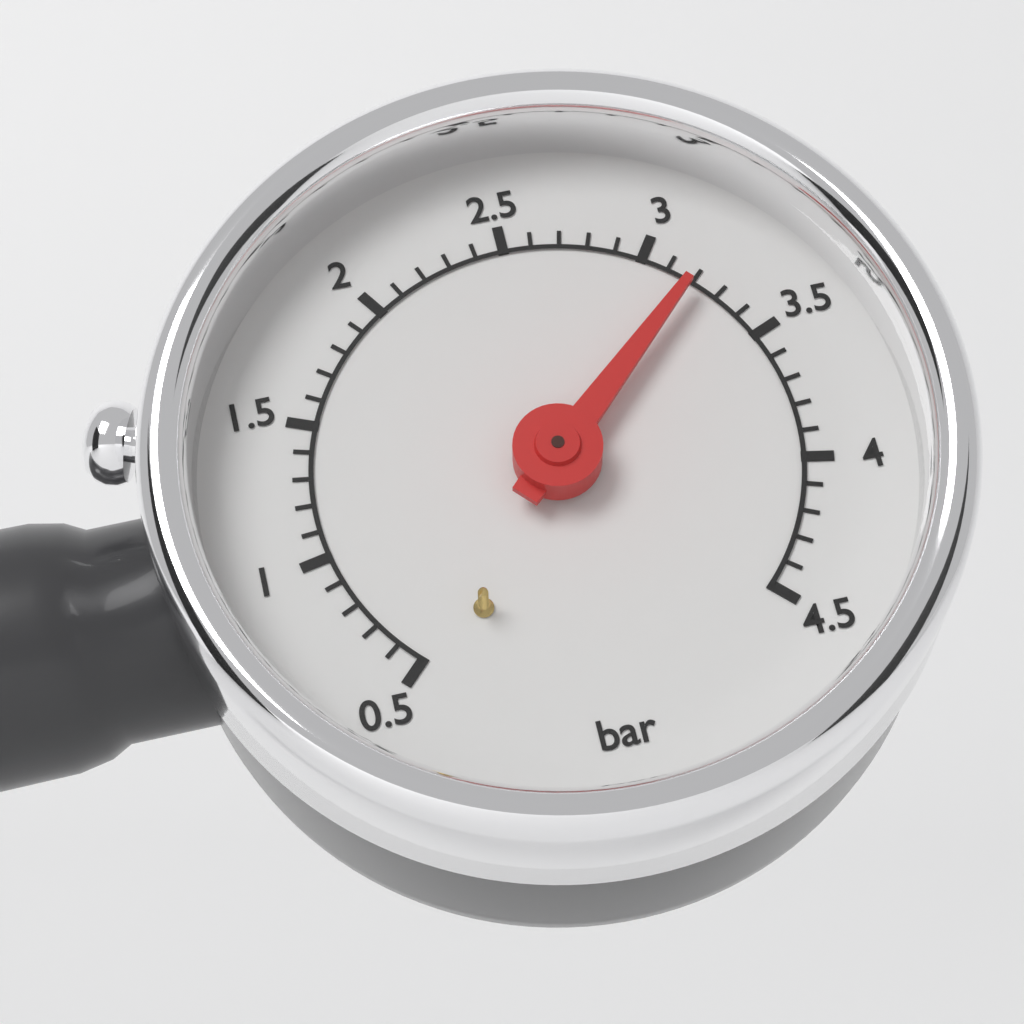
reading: 3.2 bar
